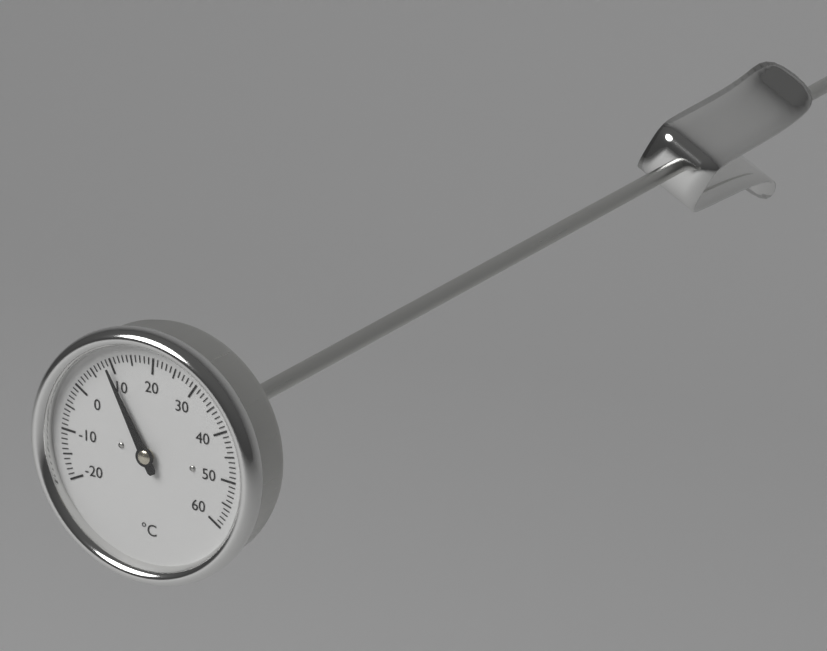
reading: 9 °C
